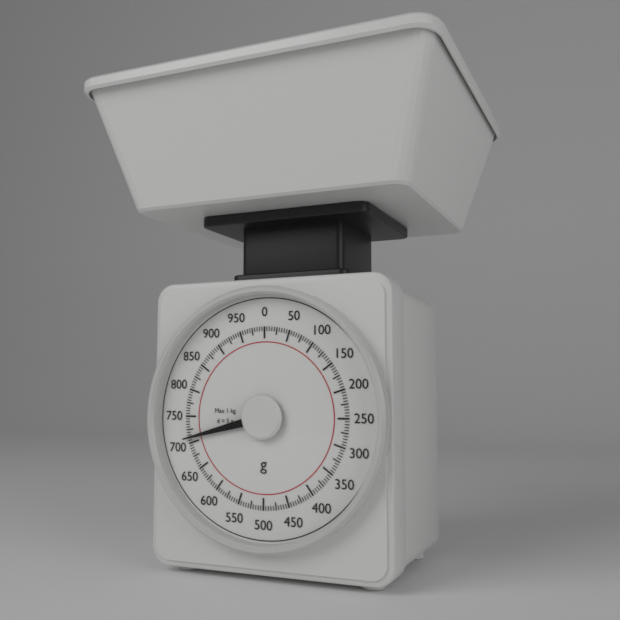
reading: 710 g
